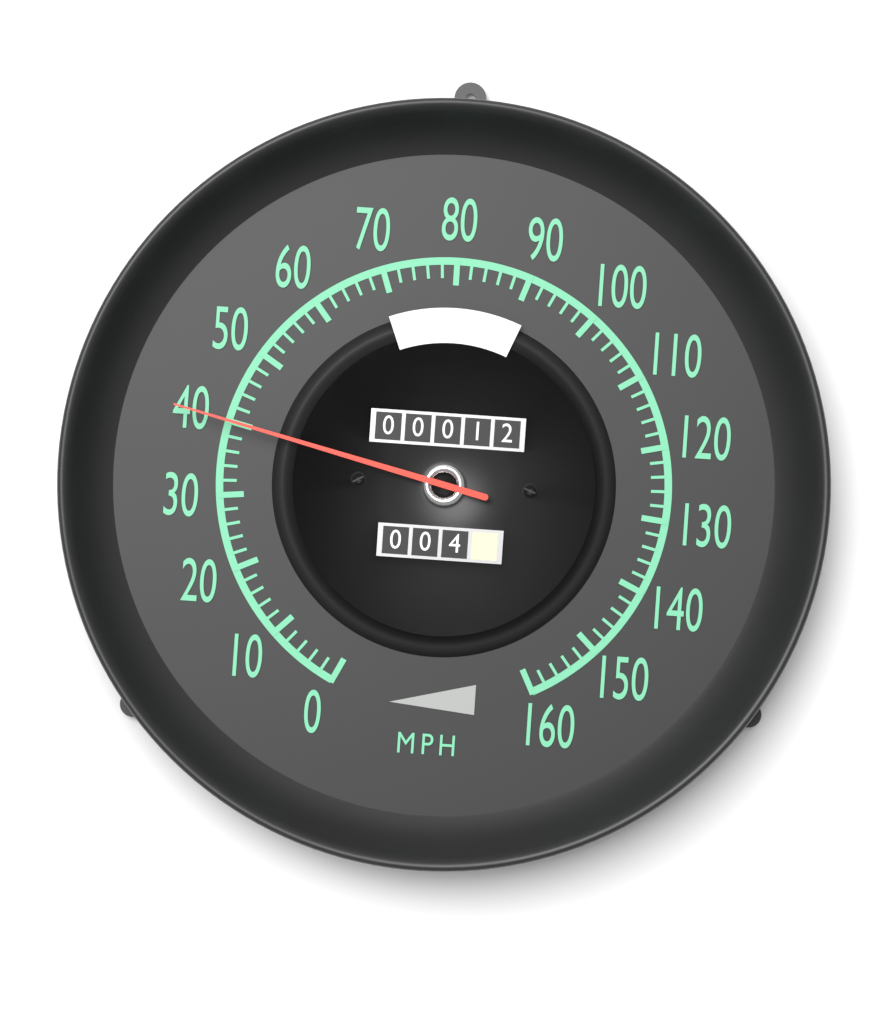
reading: 40 mph
